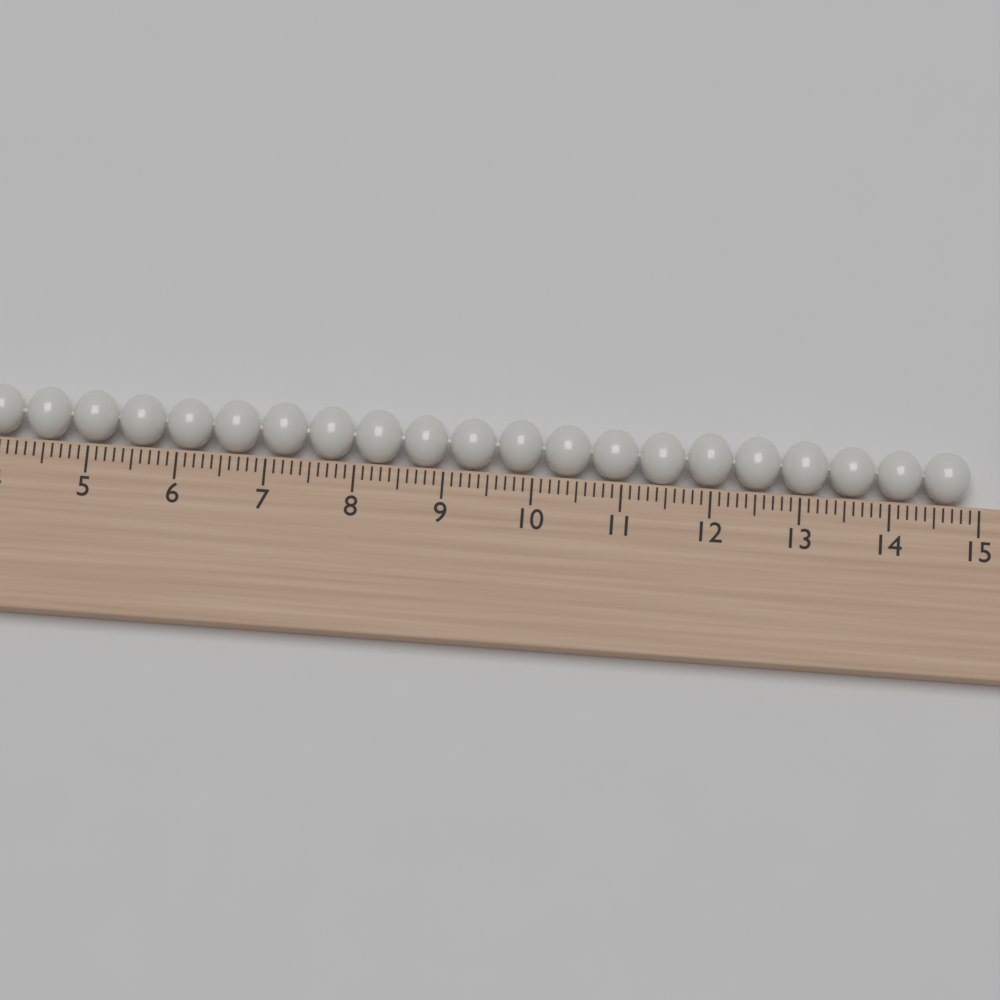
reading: 14.9 cm
